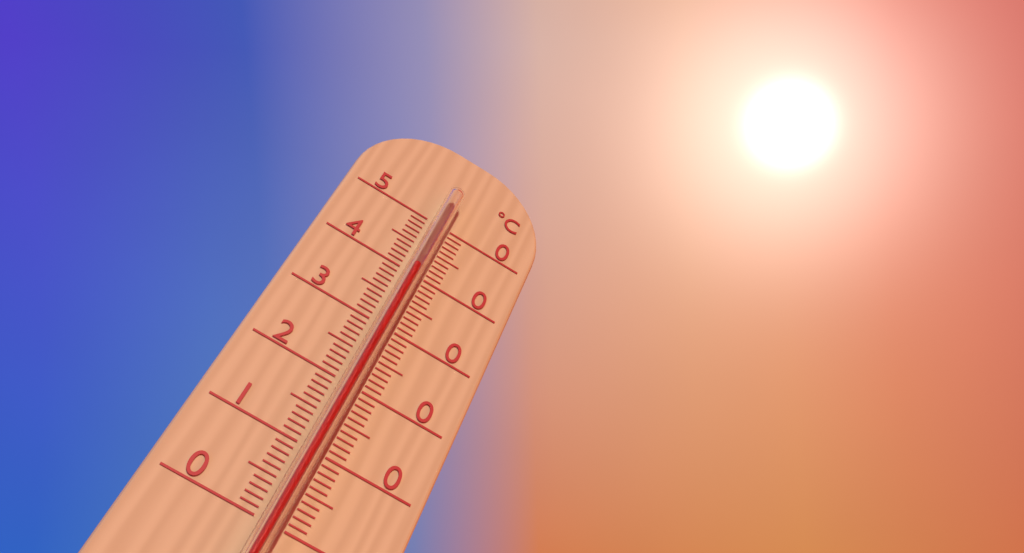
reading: 40 °C
